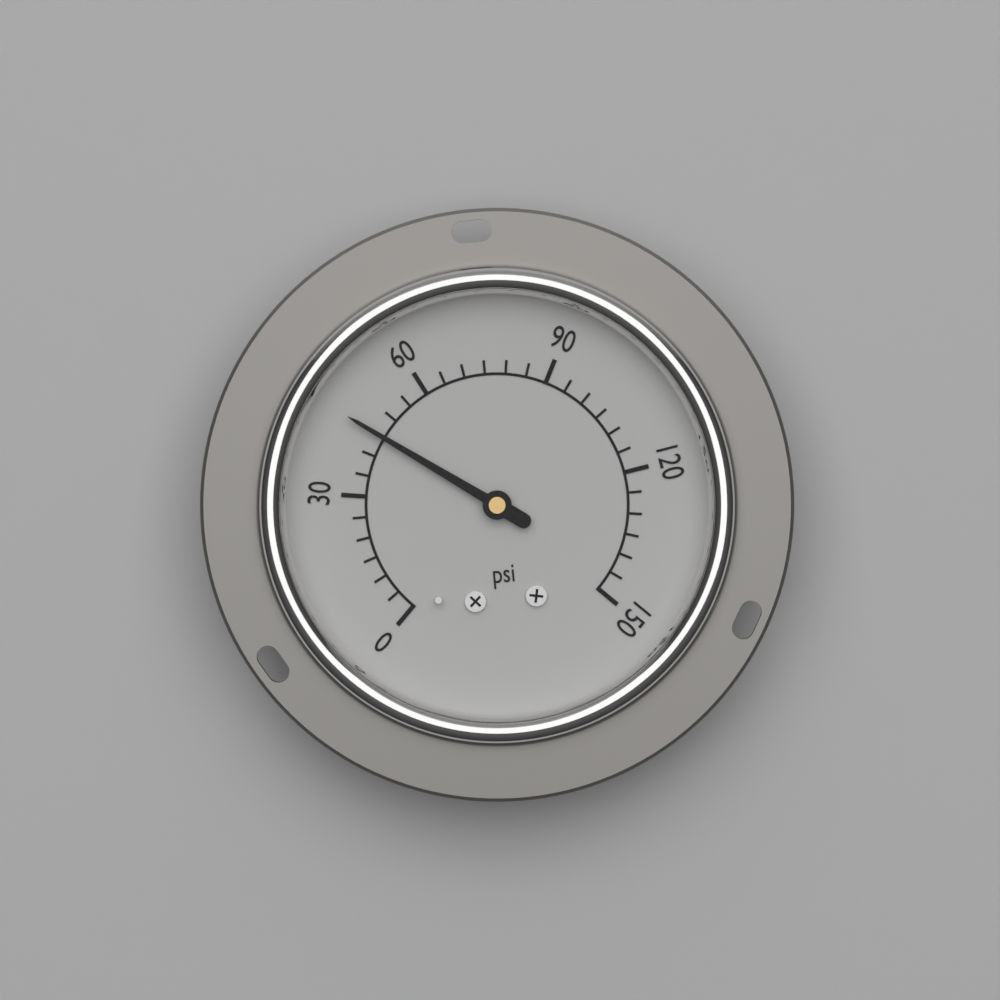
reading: 45 psi
